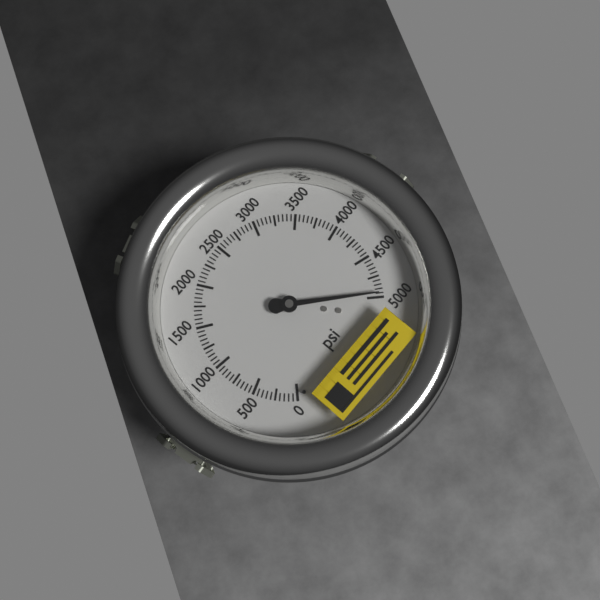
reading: 4950 psi
